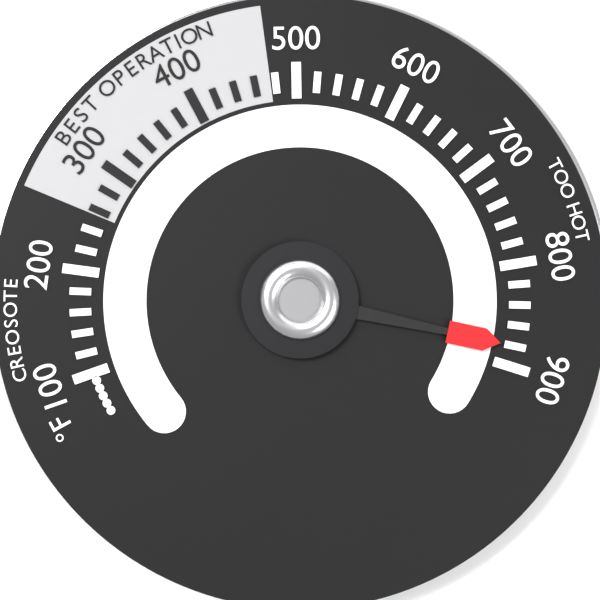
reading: 880 °F
